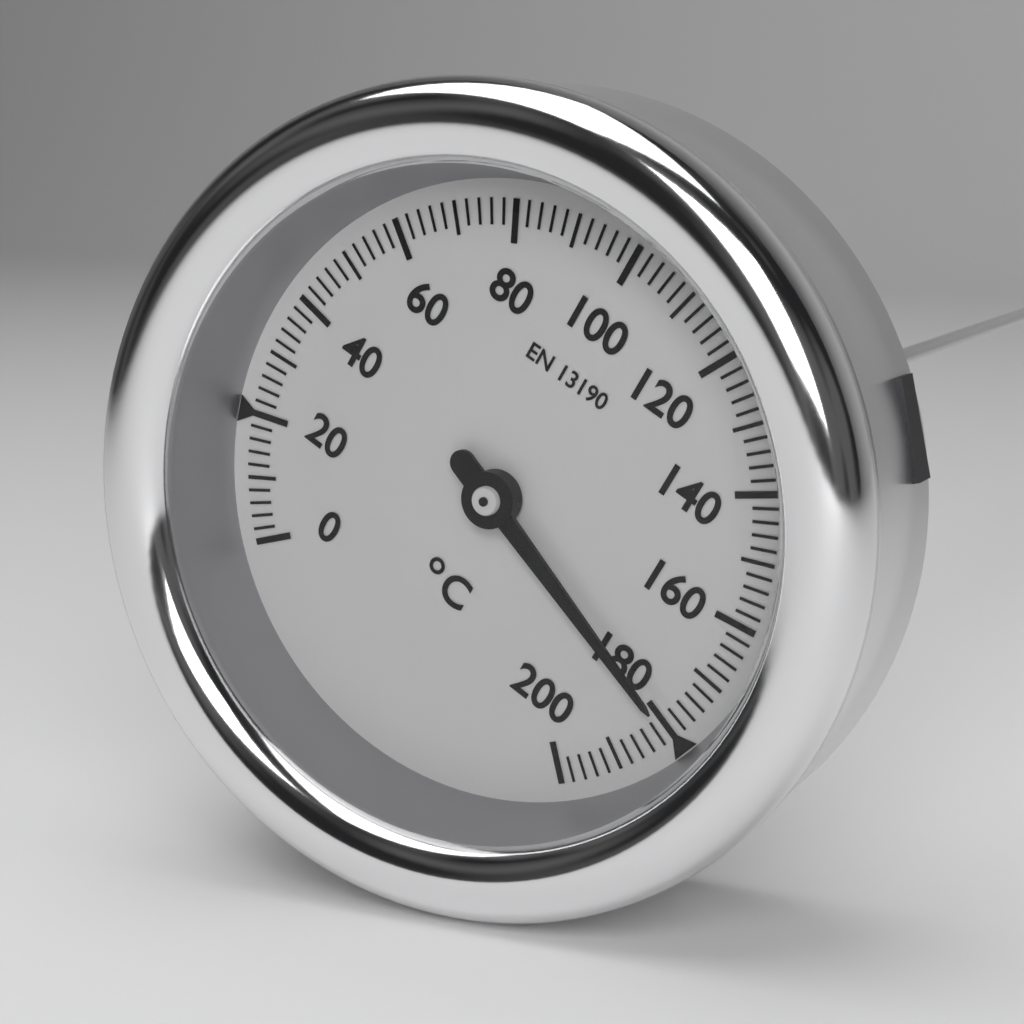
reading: 180 °C
